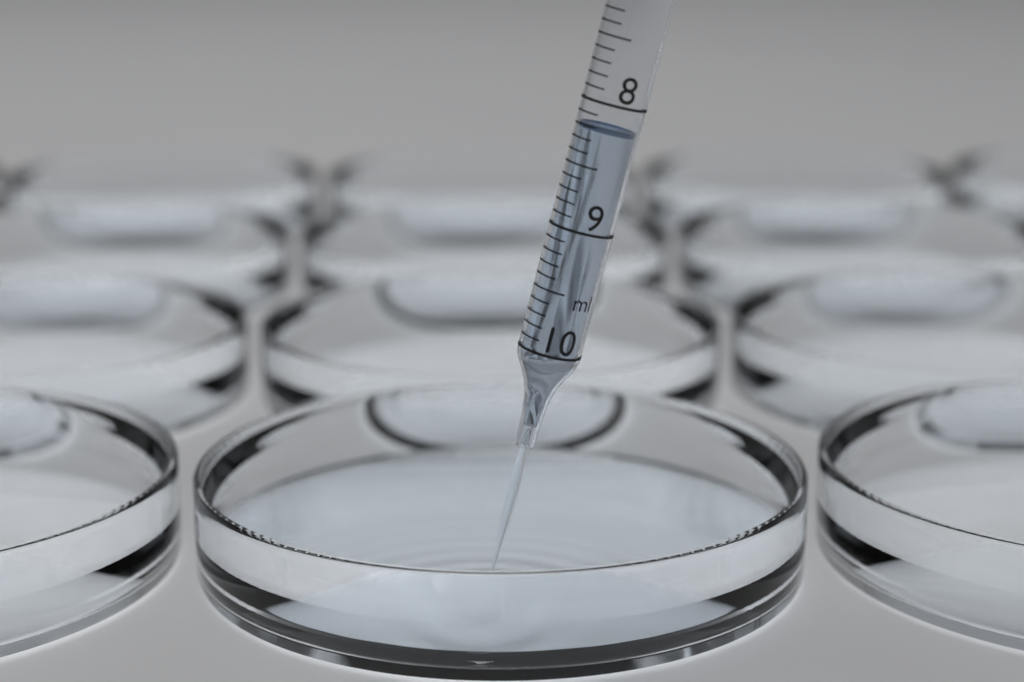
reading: 8.2 ml
